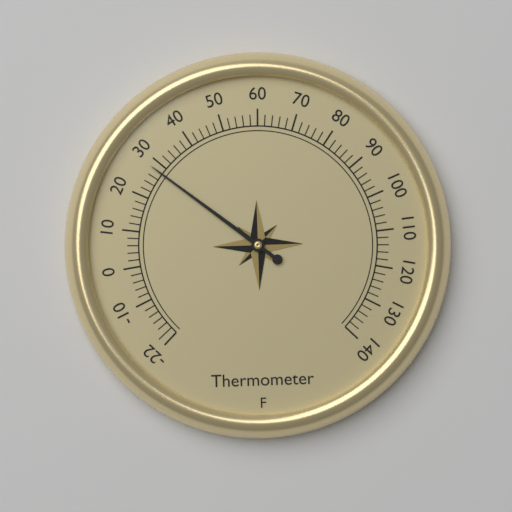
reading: 28 °F
